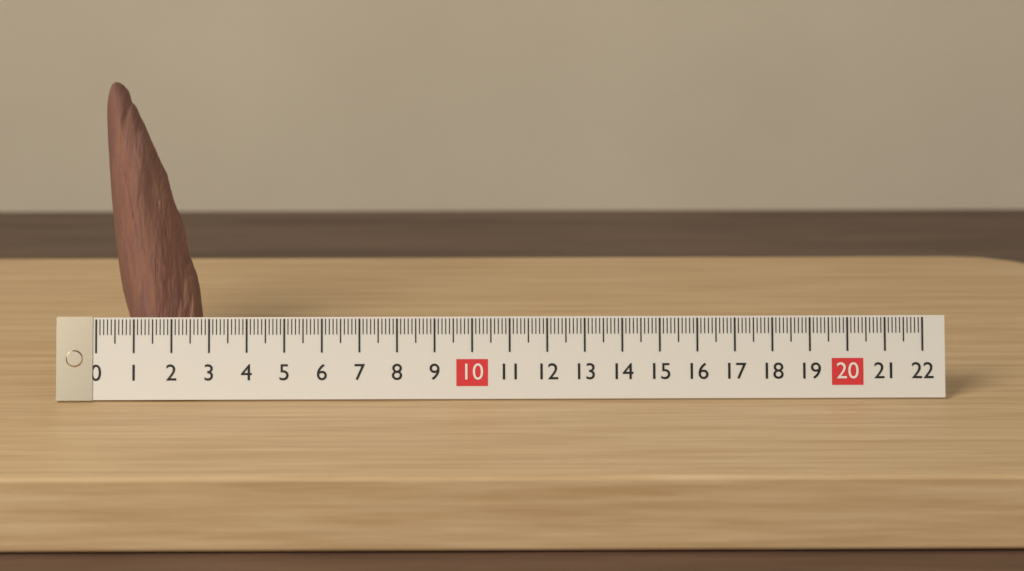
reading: 2.7 (no unit)
